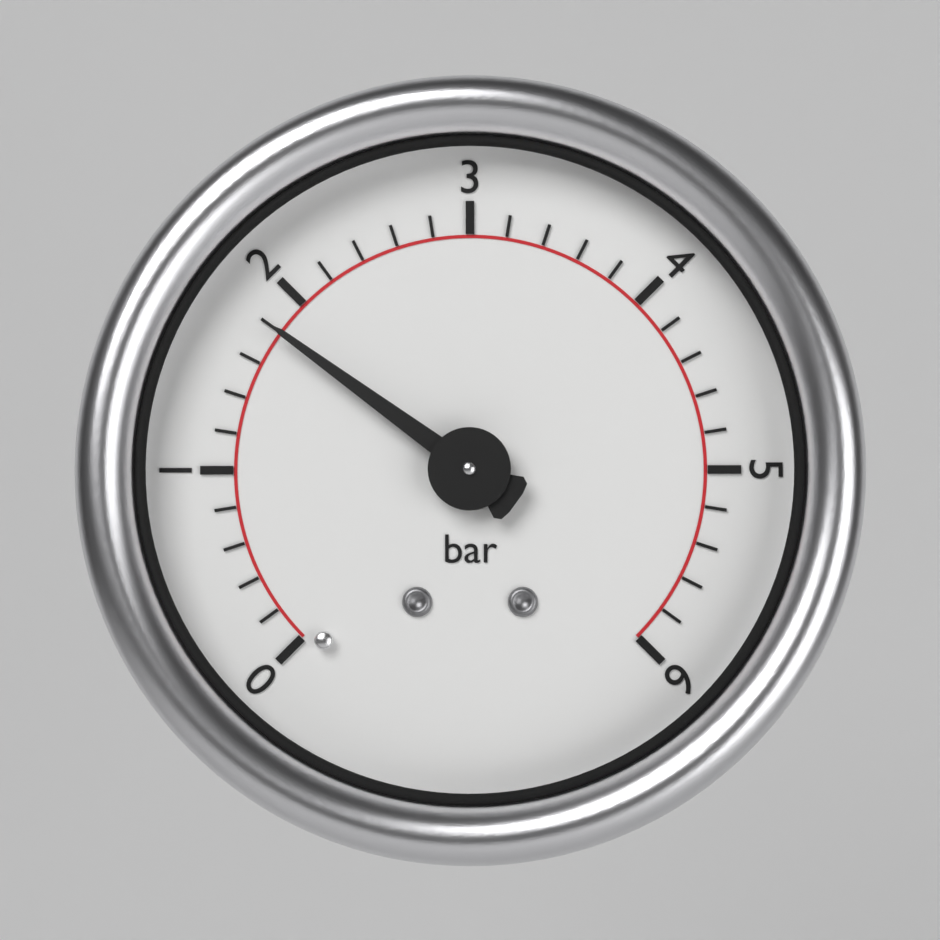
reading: 1.8 bar
